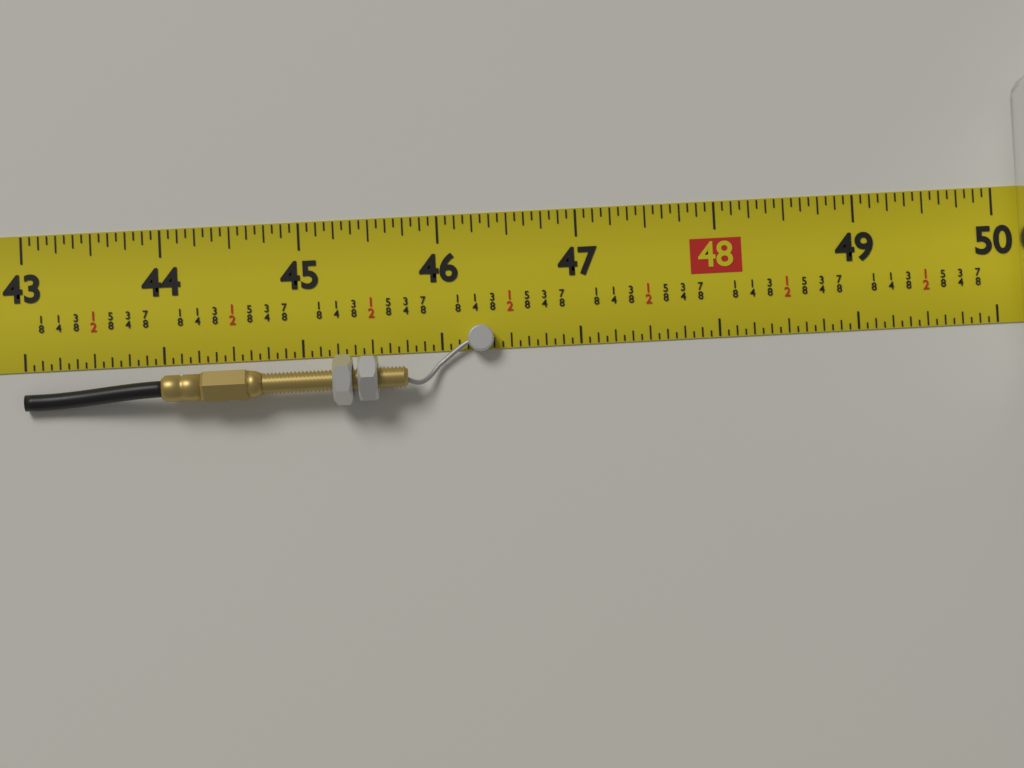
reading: 46.3750 in
